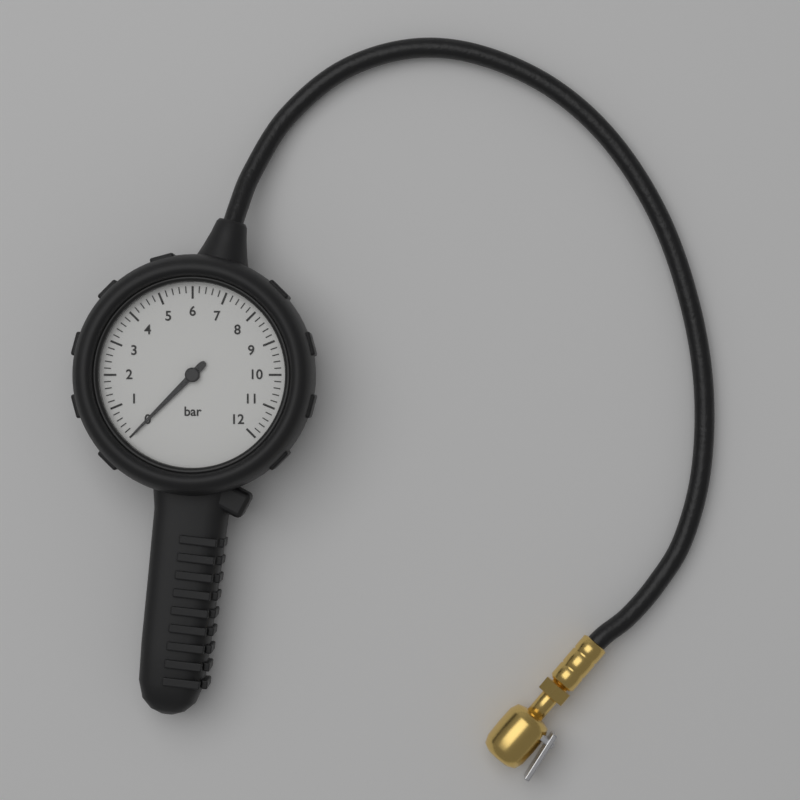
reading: 0.0 bar
